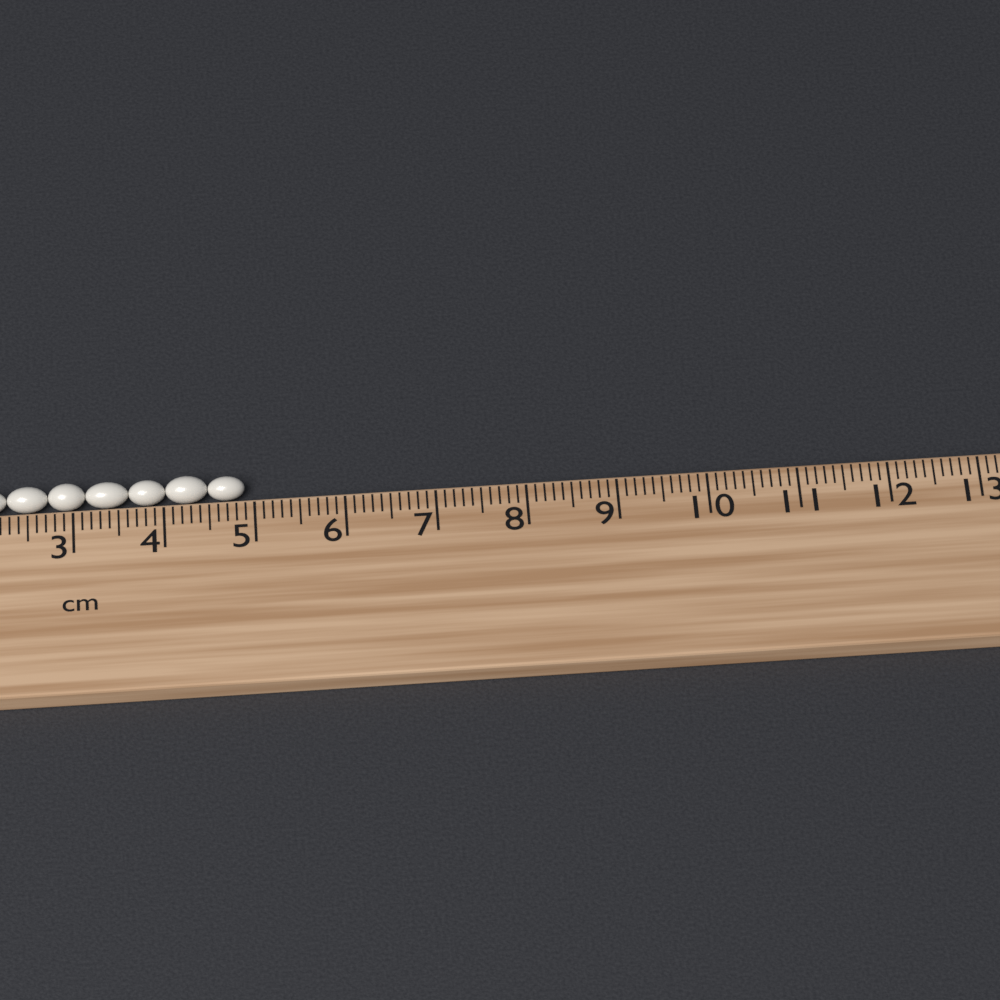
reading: 4.9 cm
